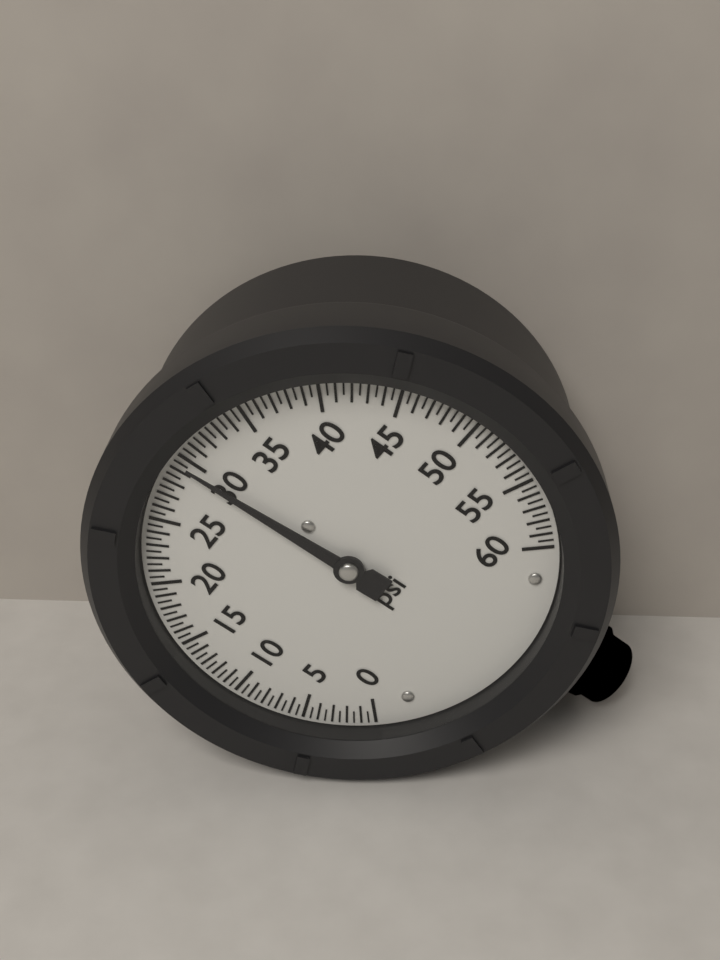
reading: 29.5 psi
